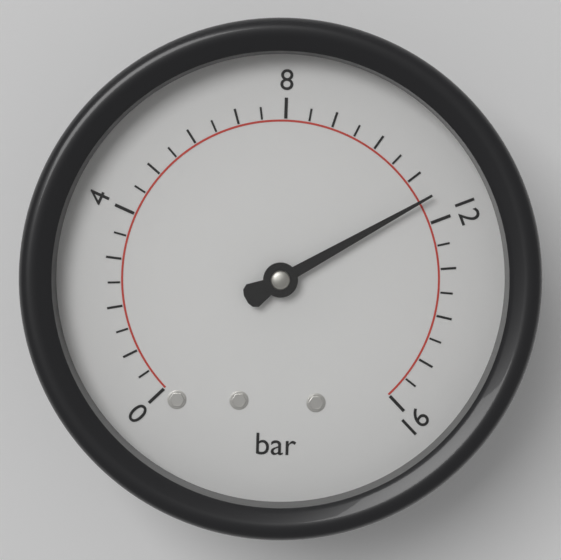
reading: 11.5 bar
